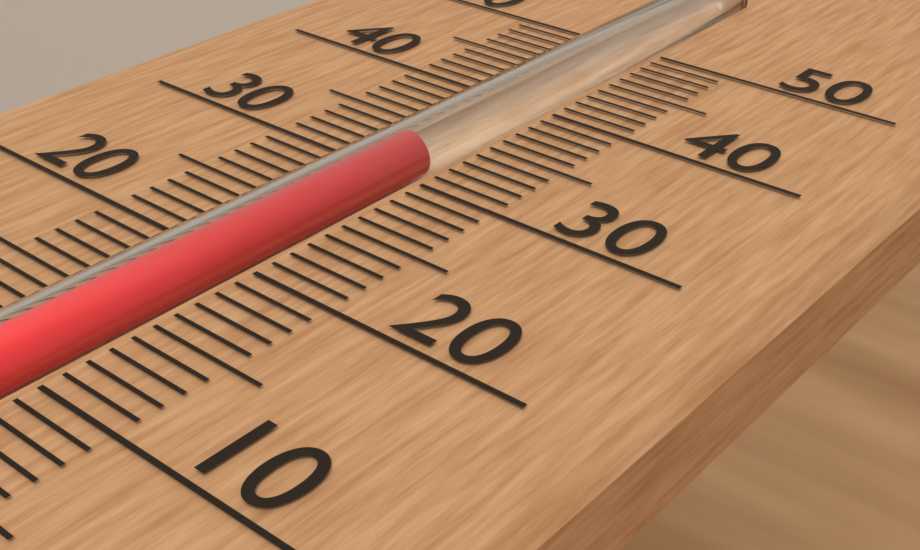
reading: 32 (no unit)
